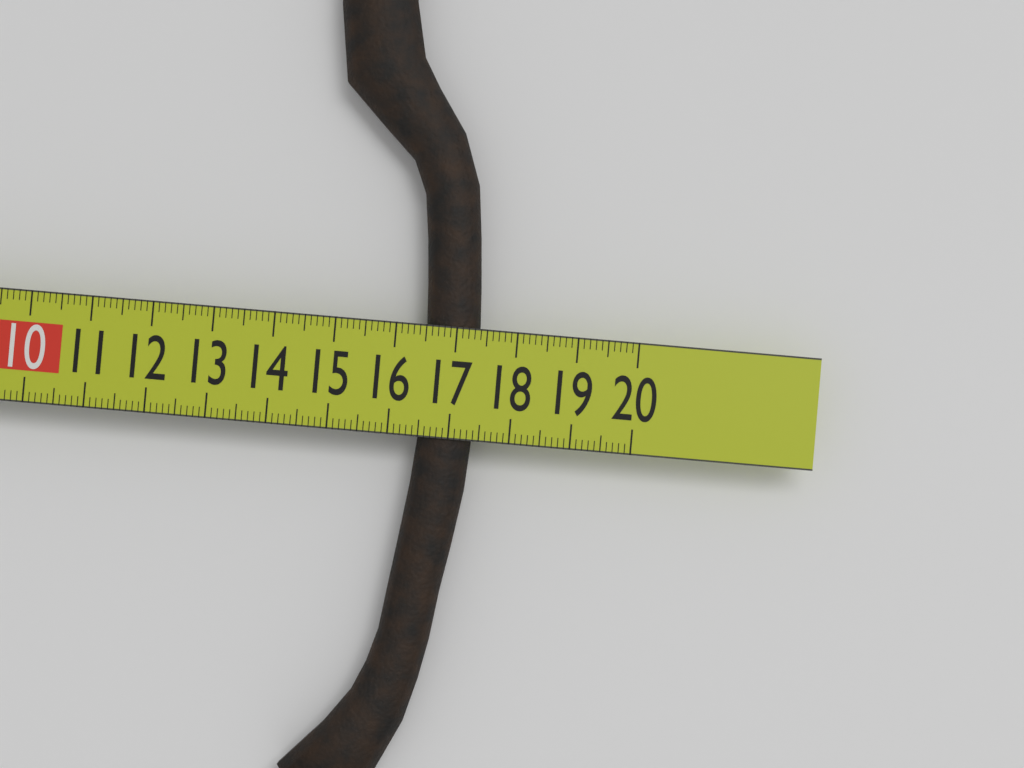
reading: 17.4 cm
